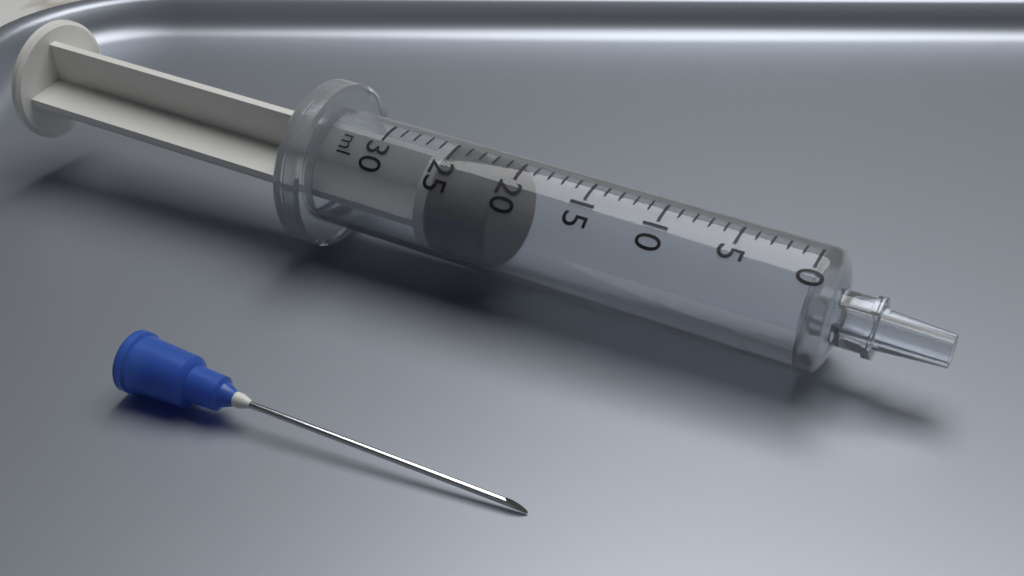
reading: 21 ml
